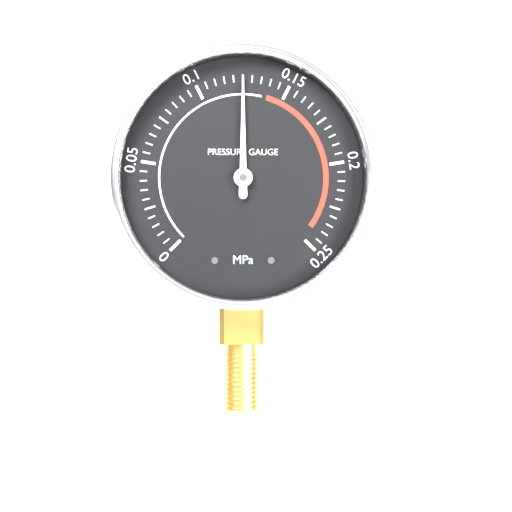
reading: 0.125 MPa
